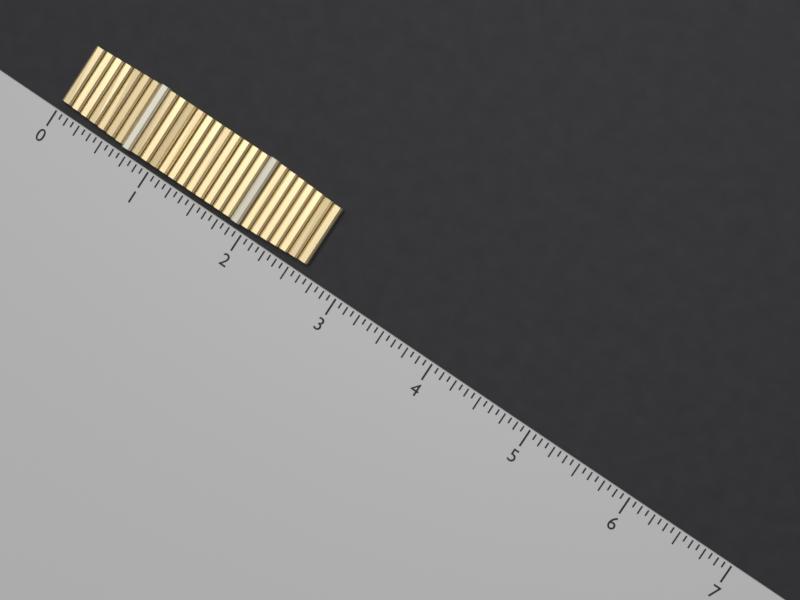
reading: 2.6250 (no unit)
